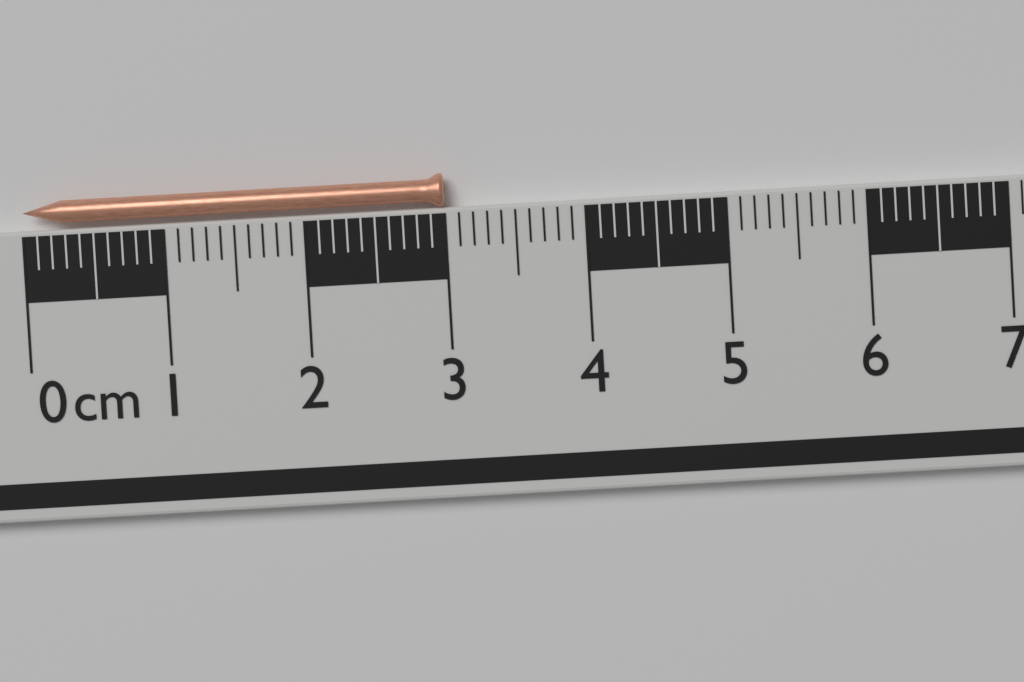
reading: 3.0 cm
